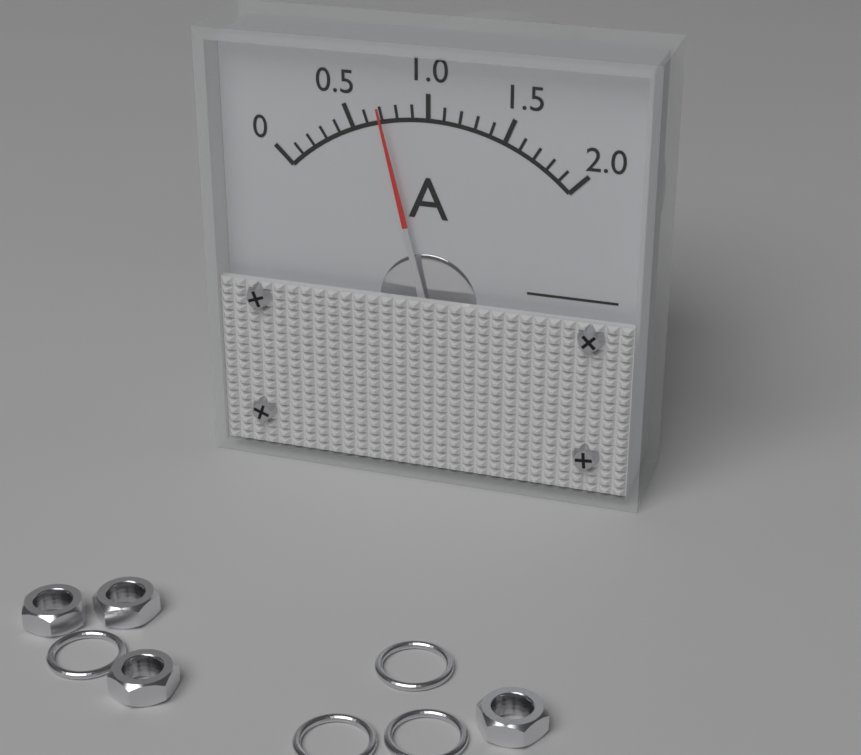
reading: 0.7 A
